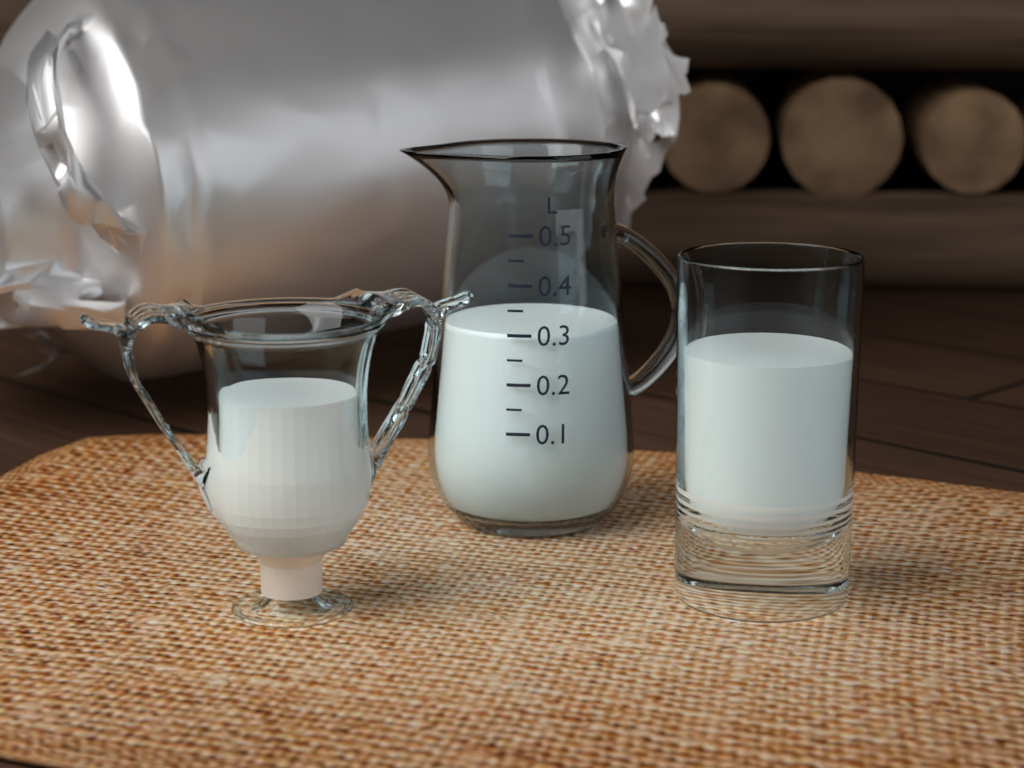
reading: 0.30 L
